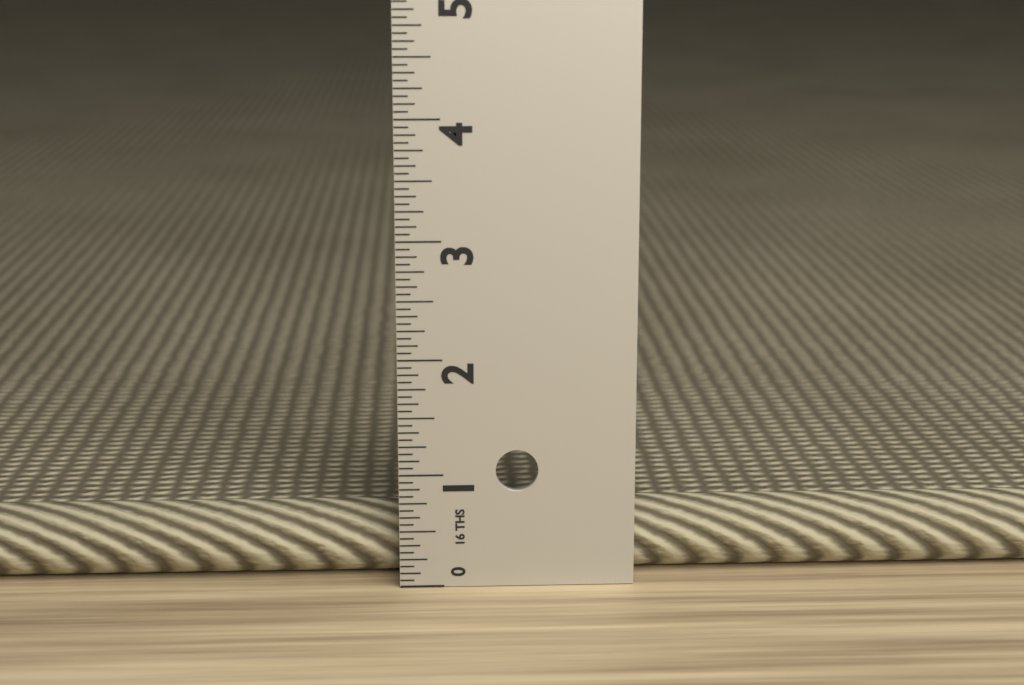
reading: 0.6250 in
